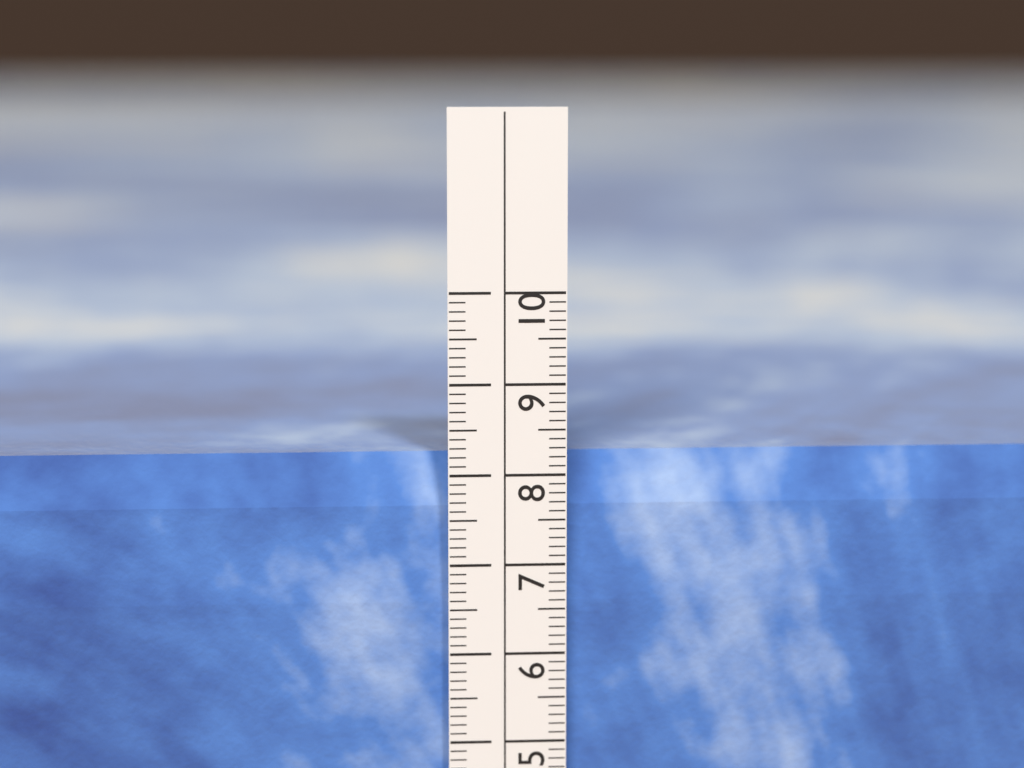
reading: 8.2 cm
